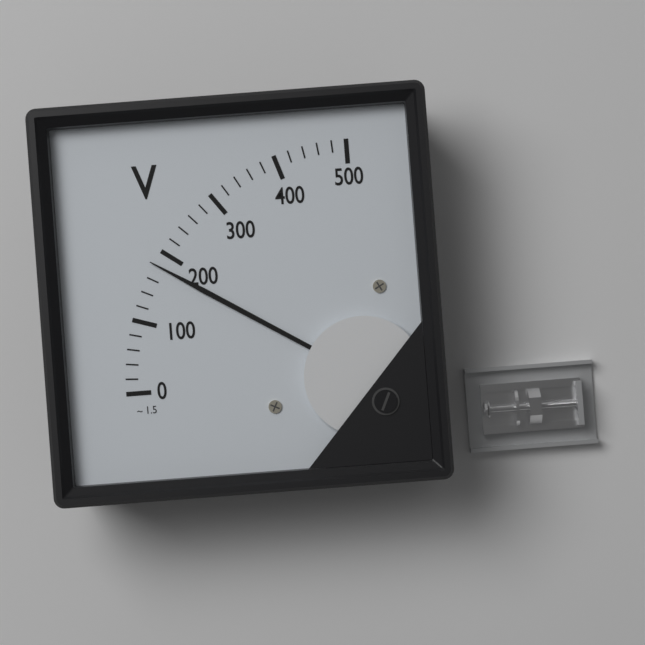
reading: 180 V
